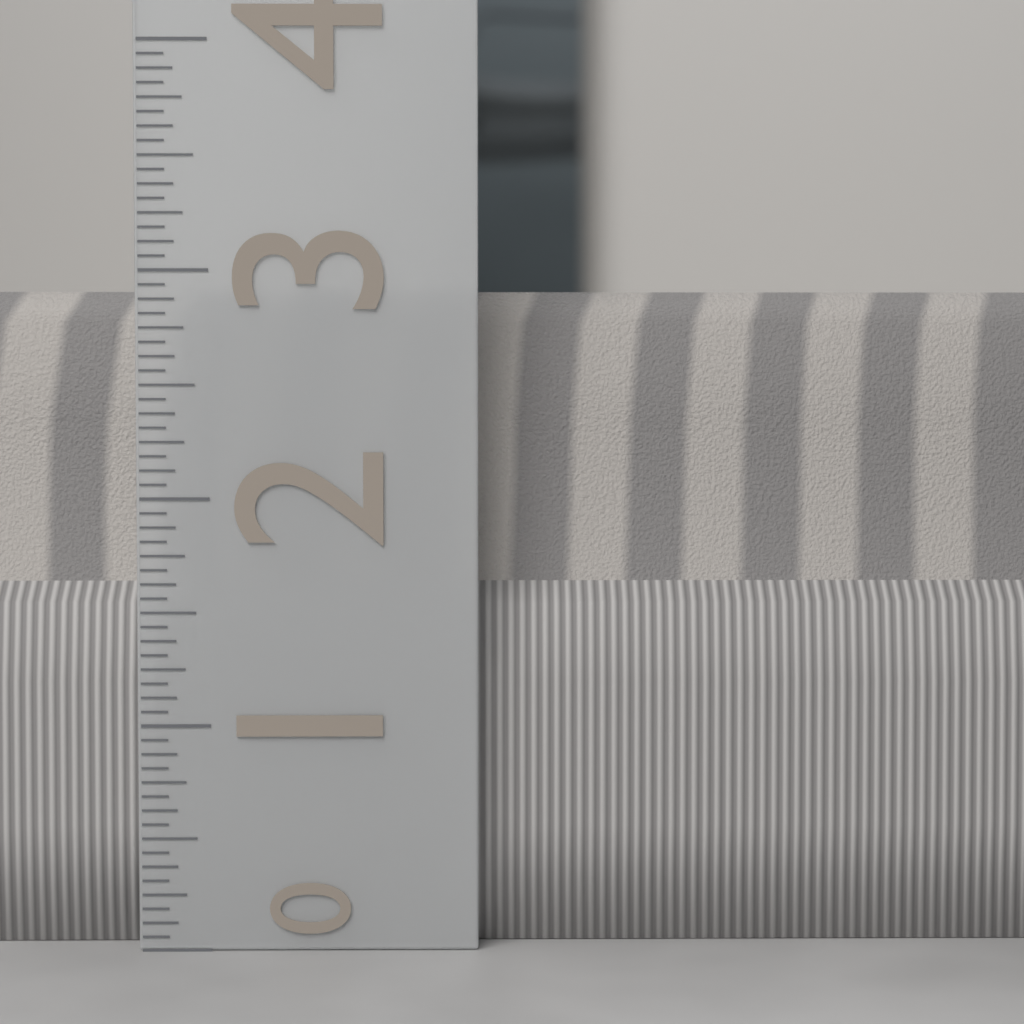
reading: 2.9375 (no unit)
